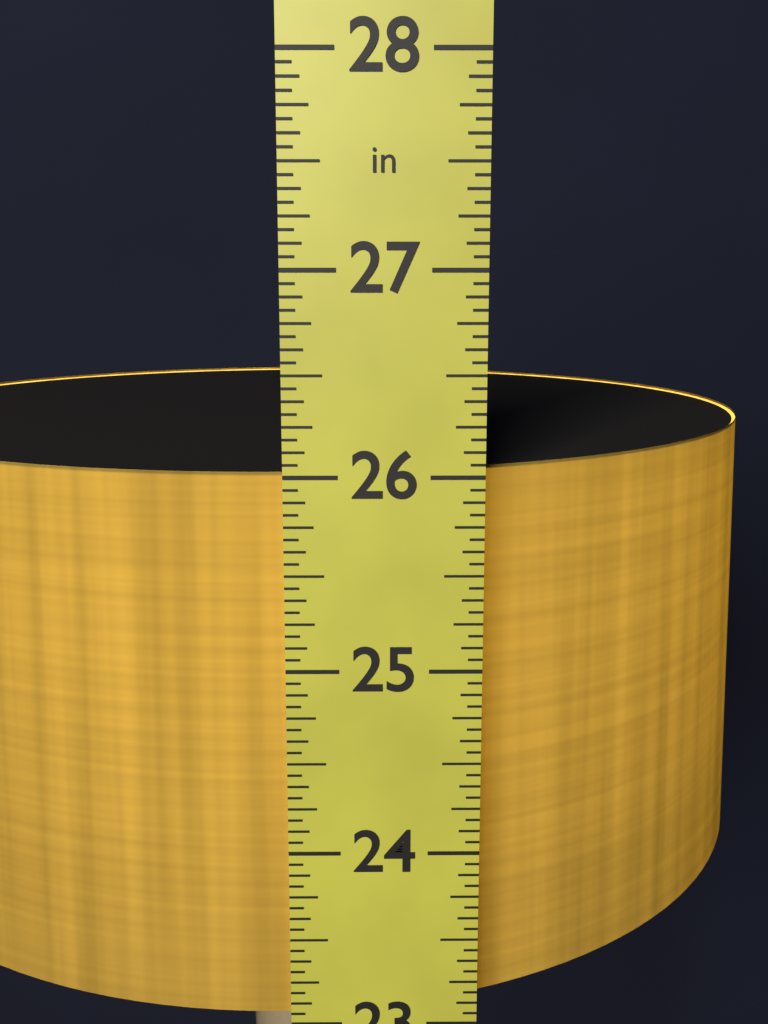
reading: 26.0000 in
